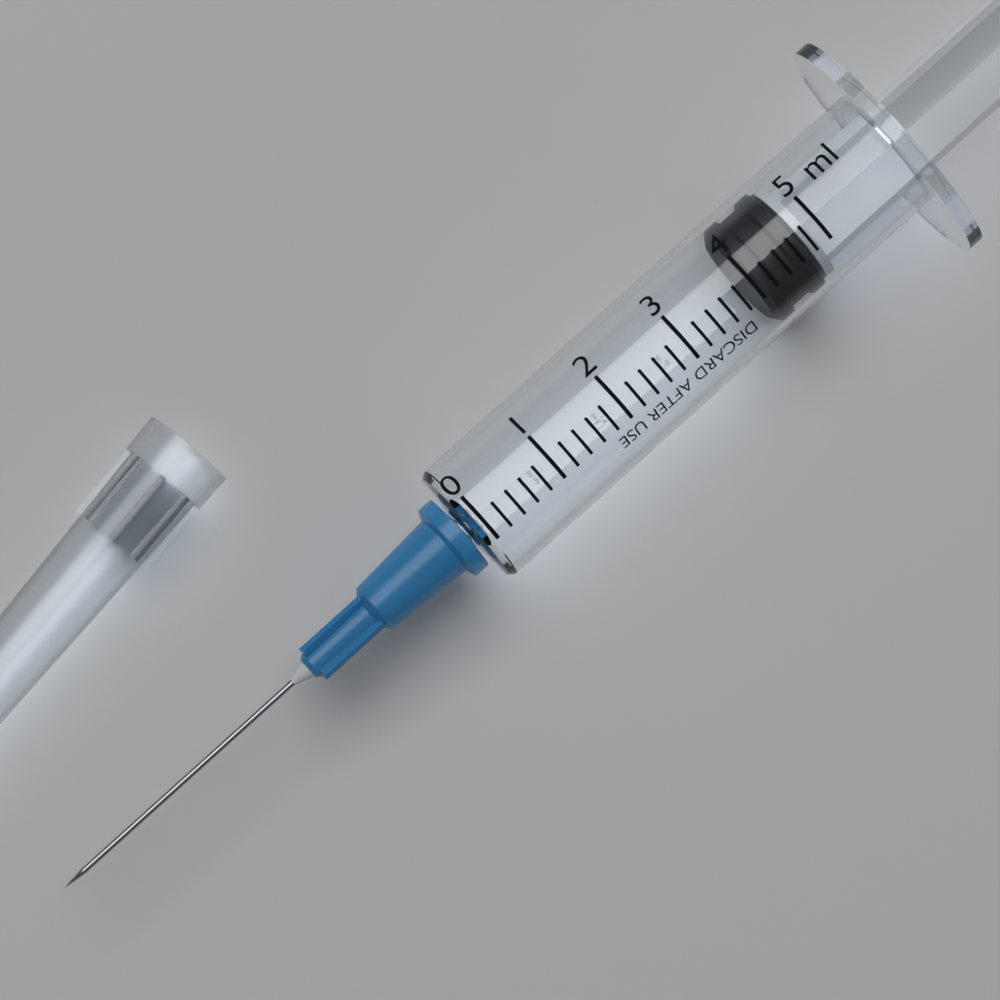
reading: 4.0 ml
